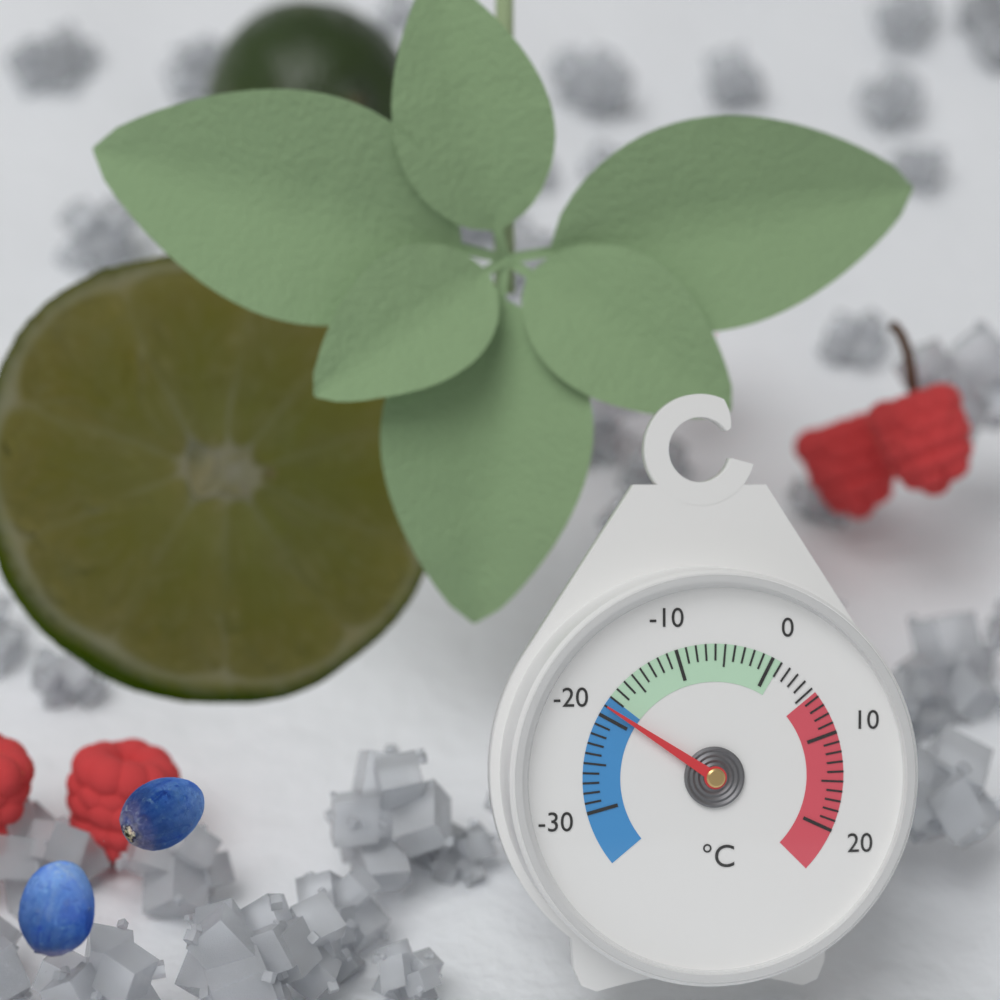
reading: -19 °C
